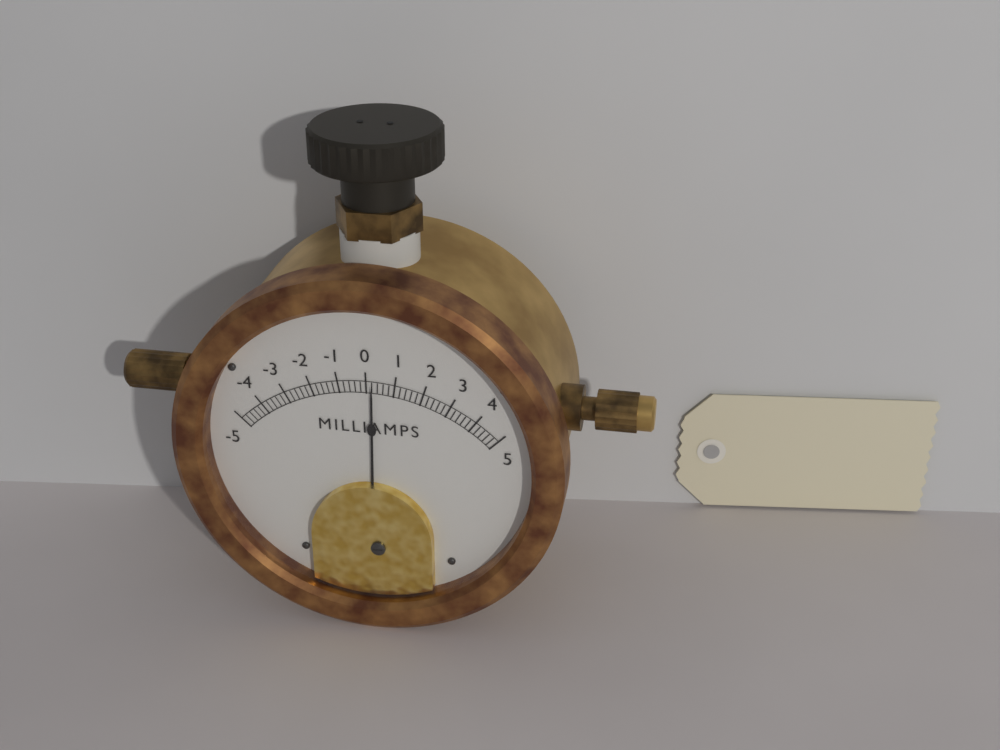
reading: 0.2 mA
